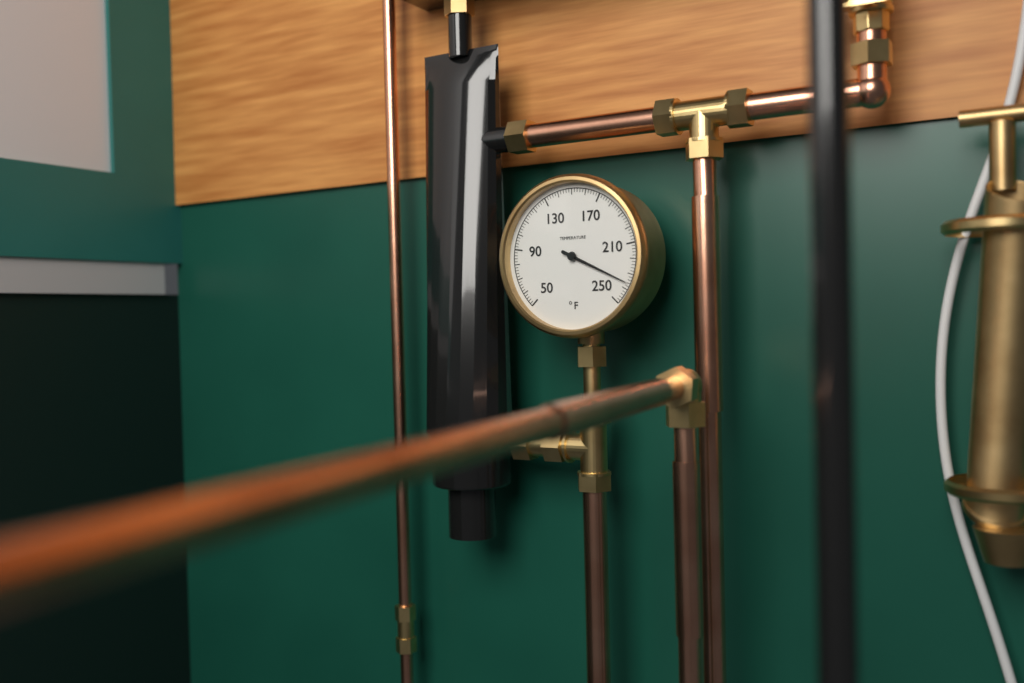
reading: 236 °F
